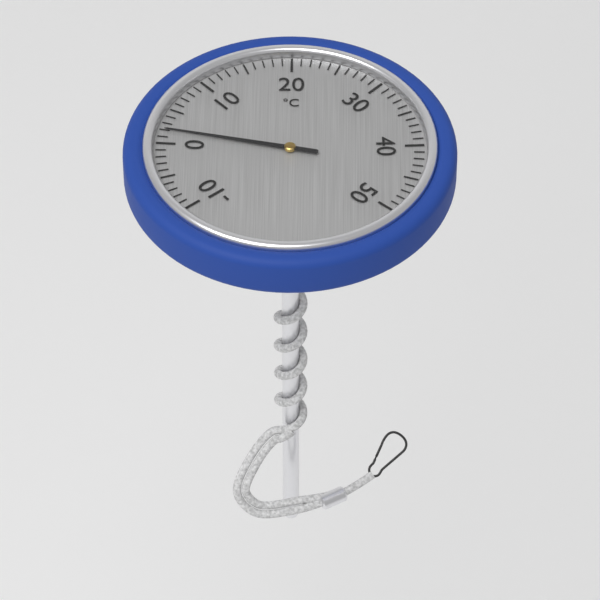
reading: 2 °C
